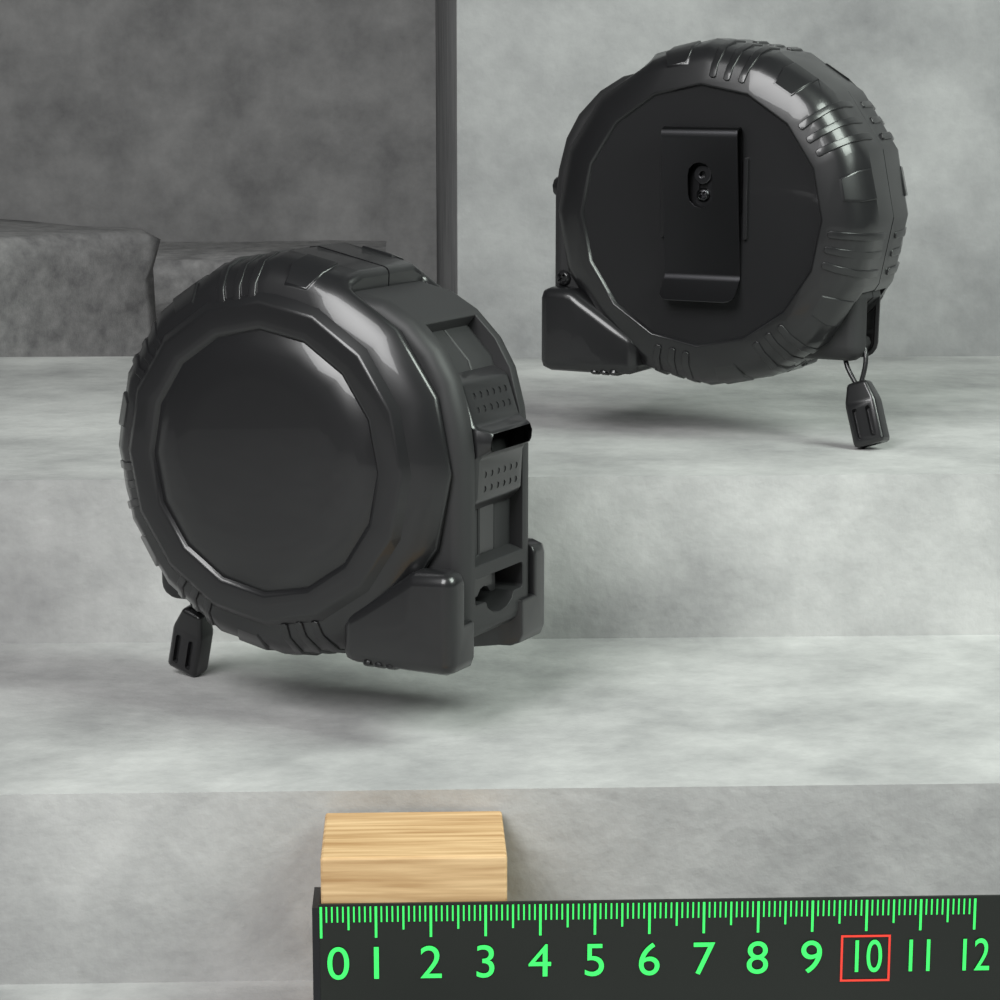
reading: 3.4 (no unit)
